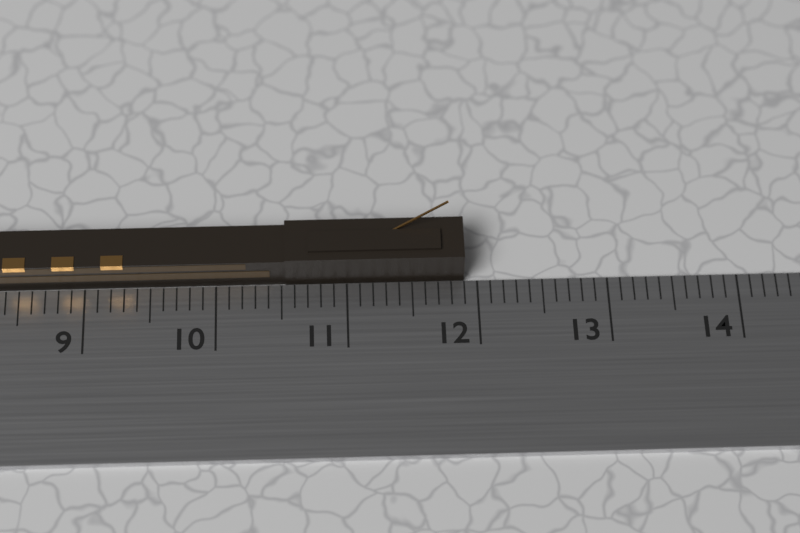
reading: 11.9 cm
